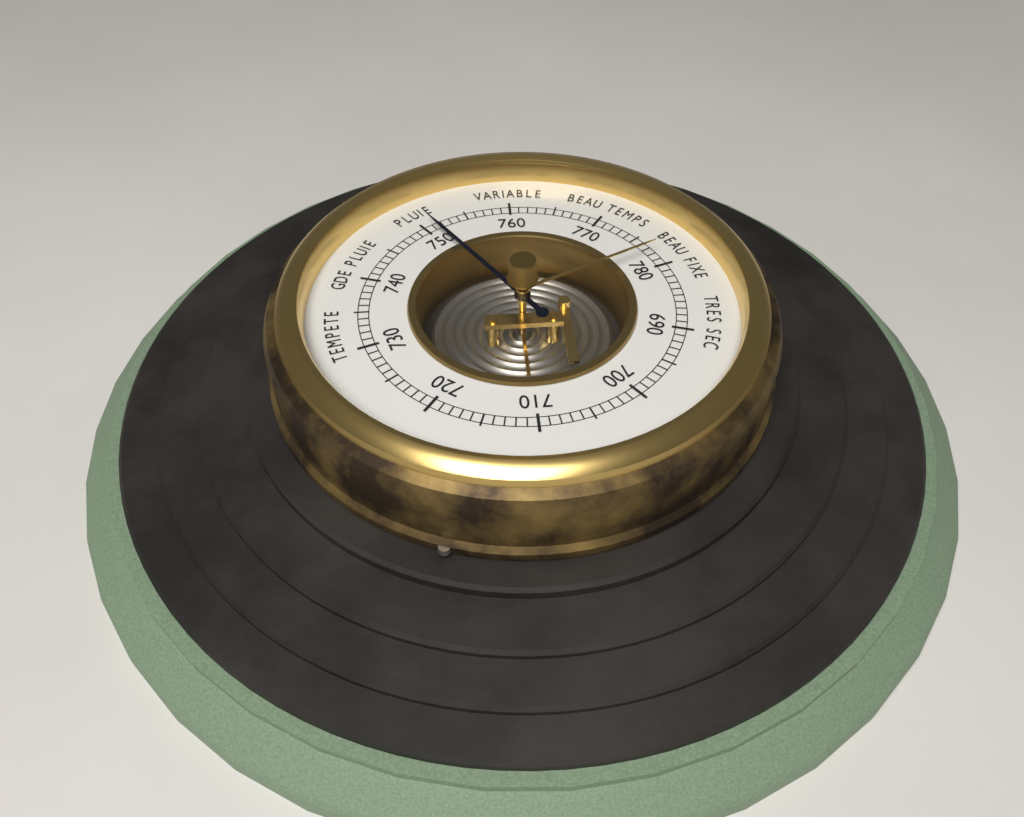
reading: 751 (no unit)
